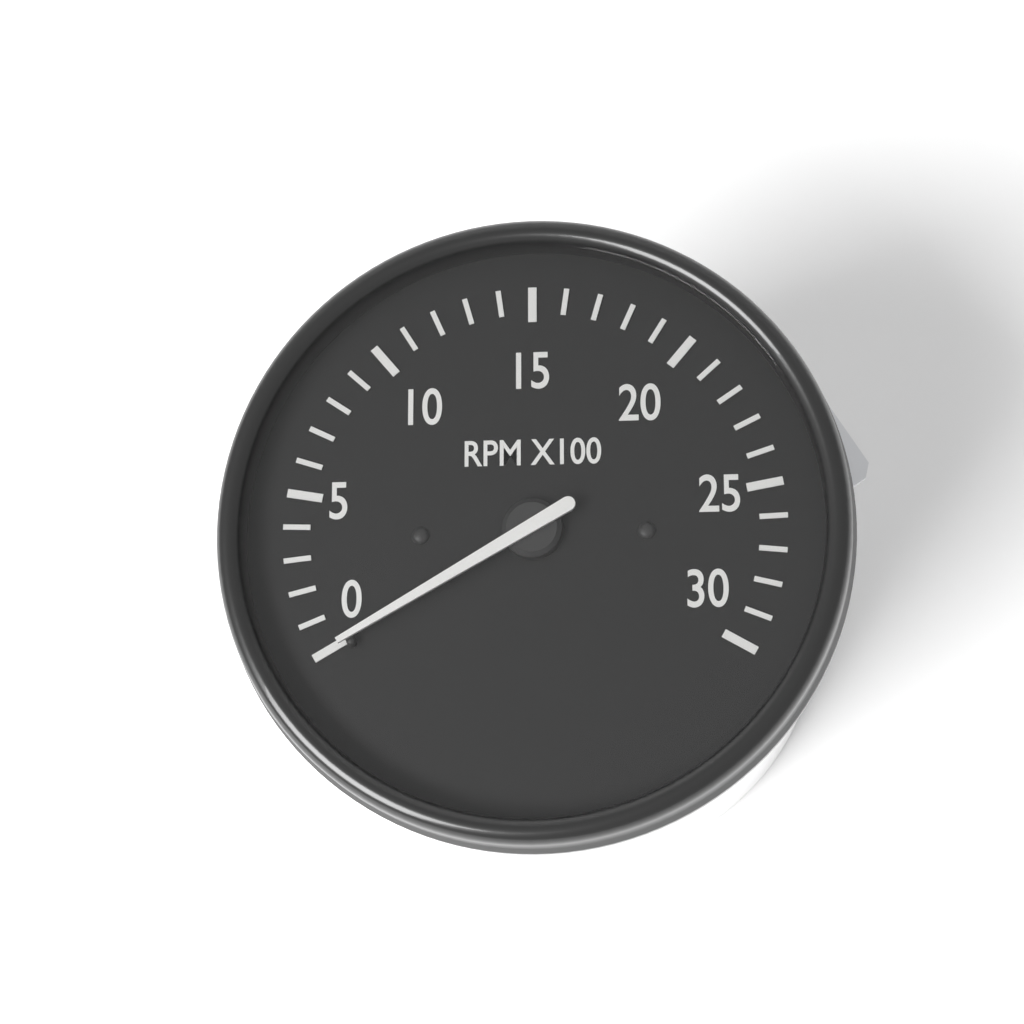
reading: 0 RPM
